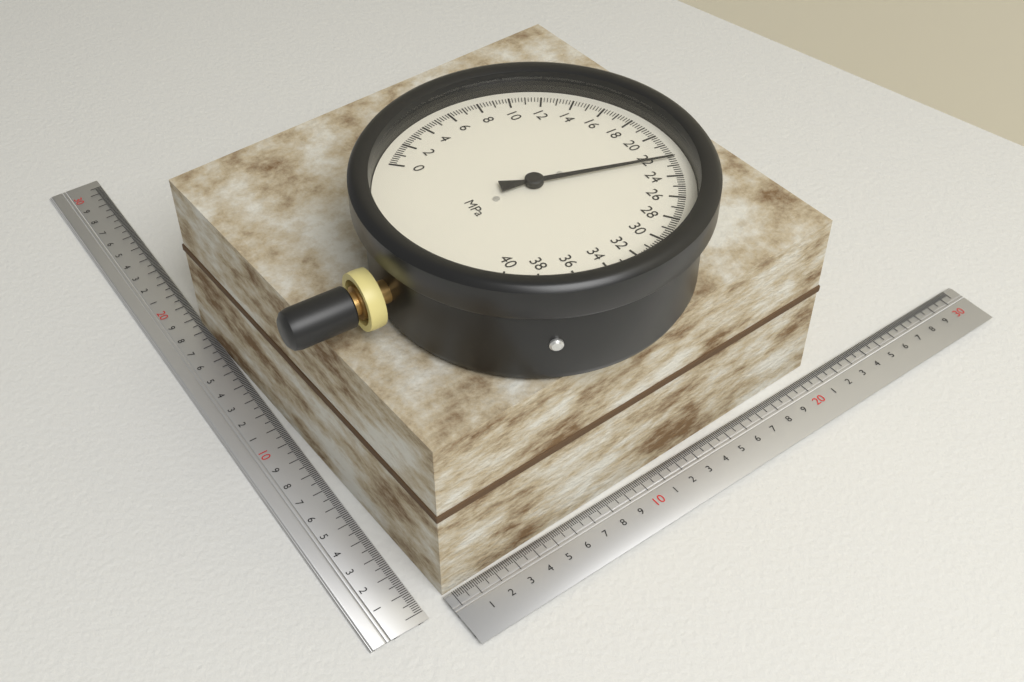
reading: 22.4 MPa
